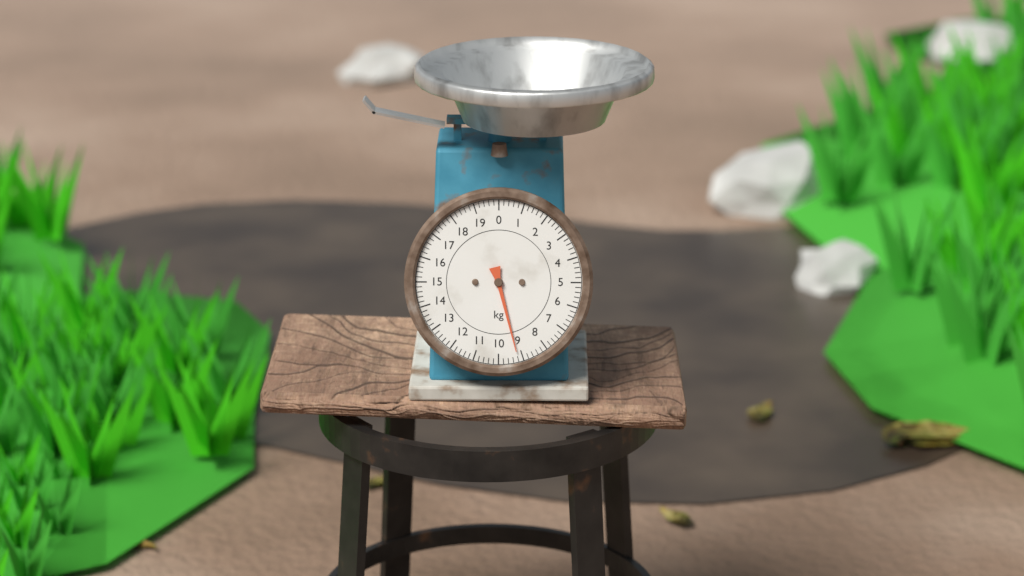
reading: 9.2 kg
